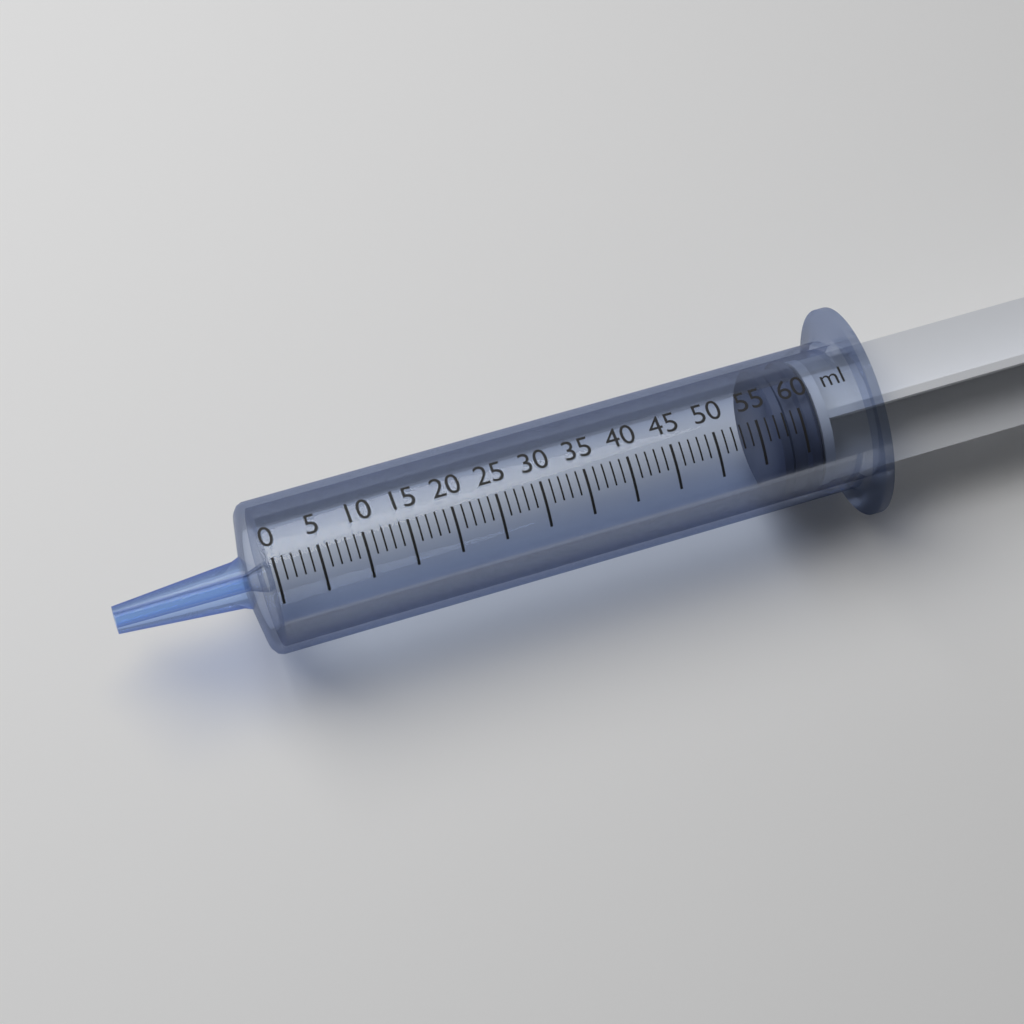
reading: 57 ml
